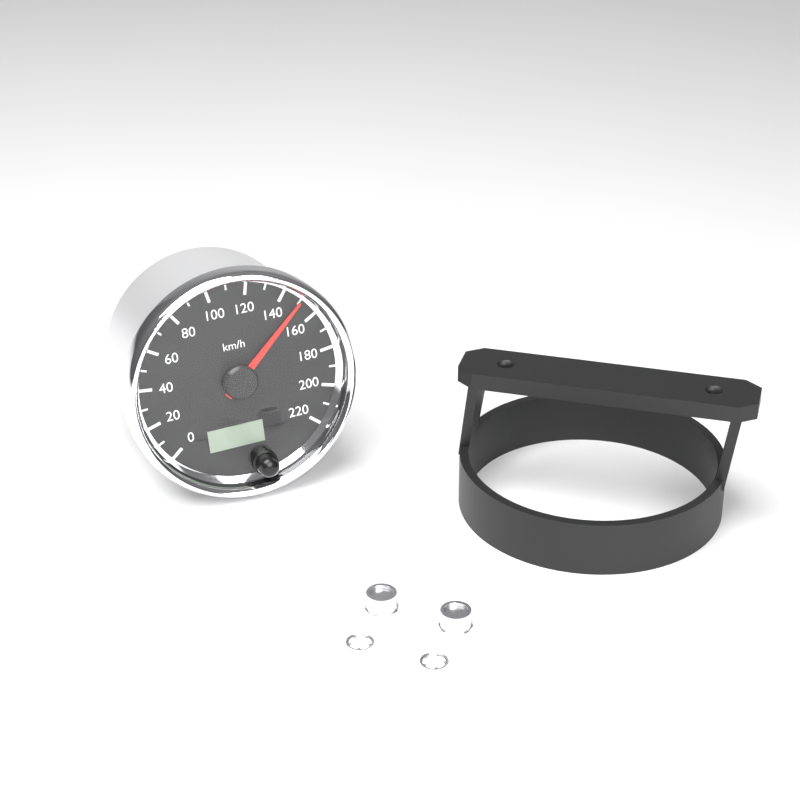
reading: 150 km/h
